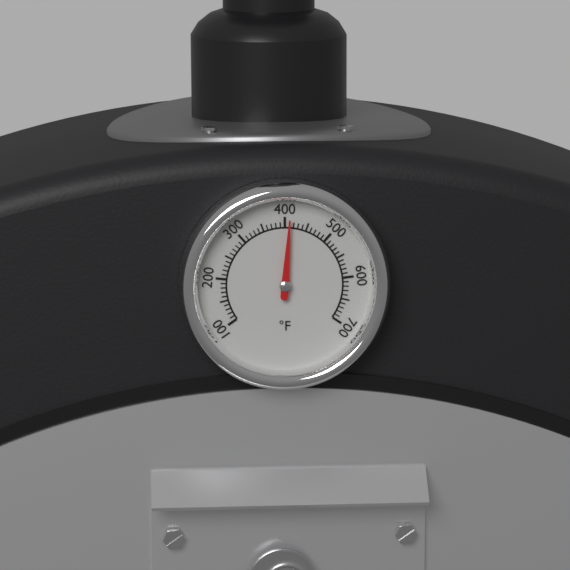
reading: 410 °F
